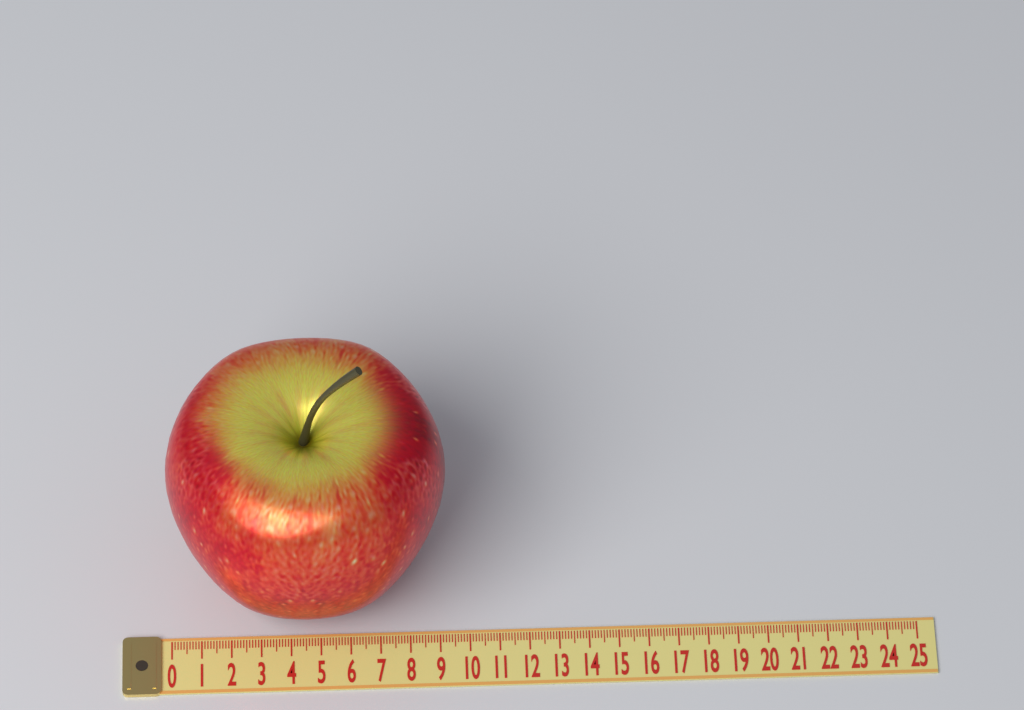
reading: 9.3 (no unit)
